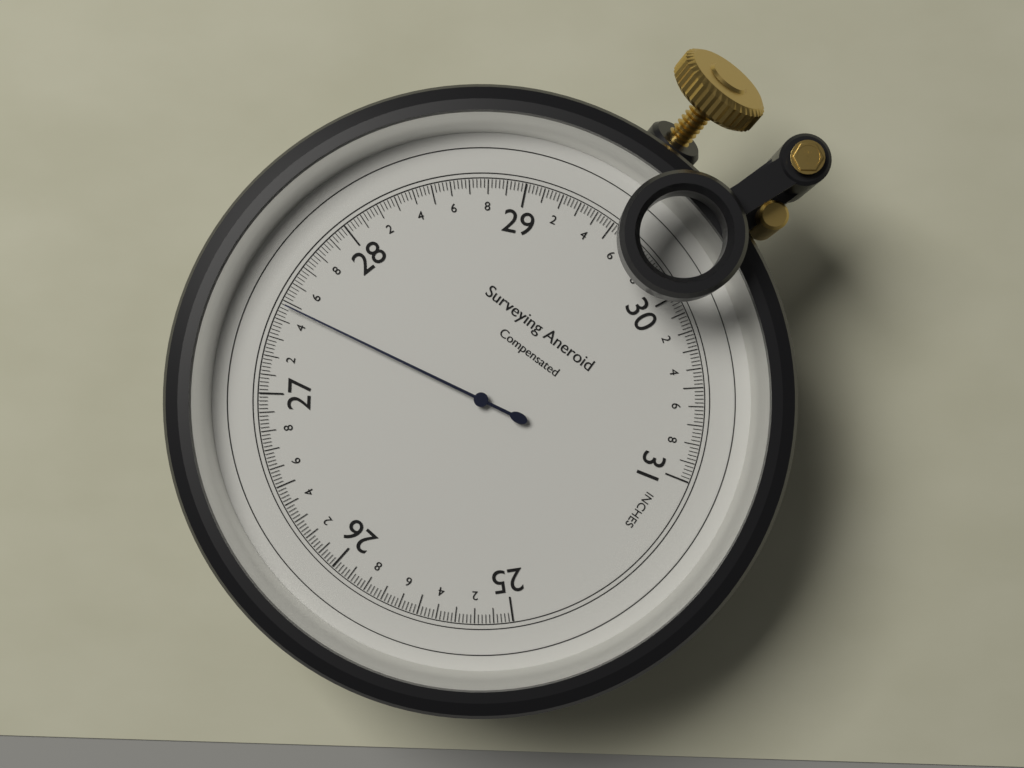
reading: 27.48 inches
